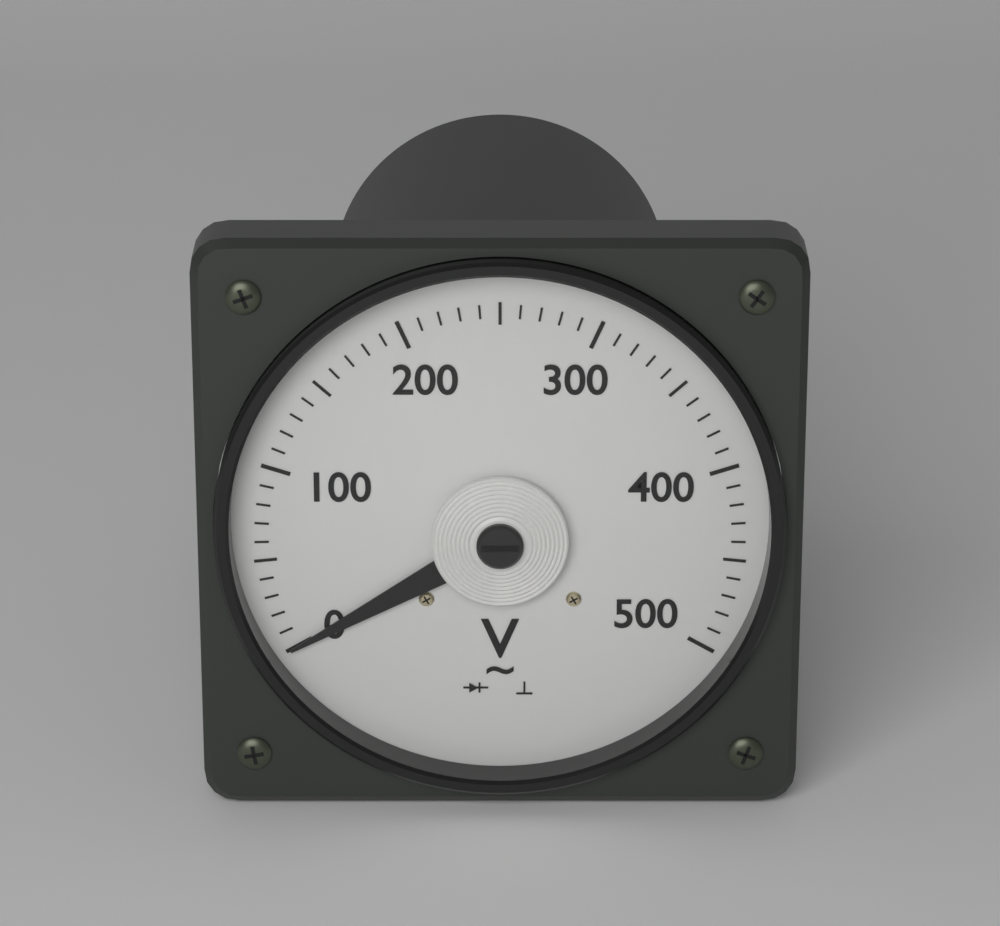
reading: 0 V
